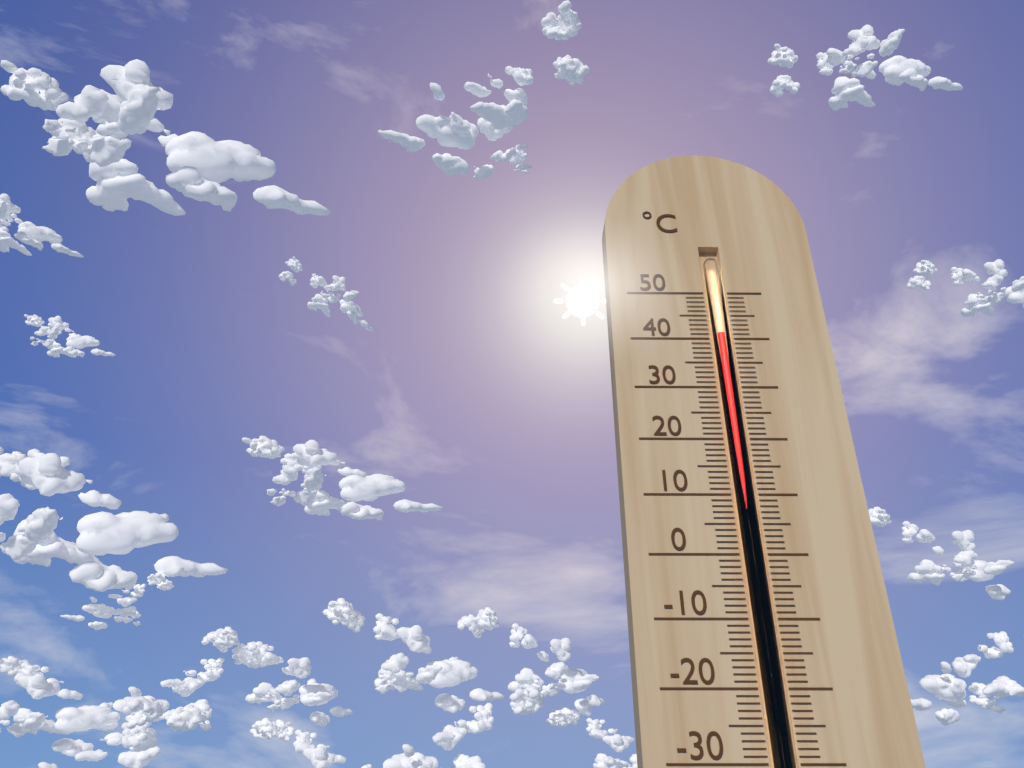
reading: 41 °C
